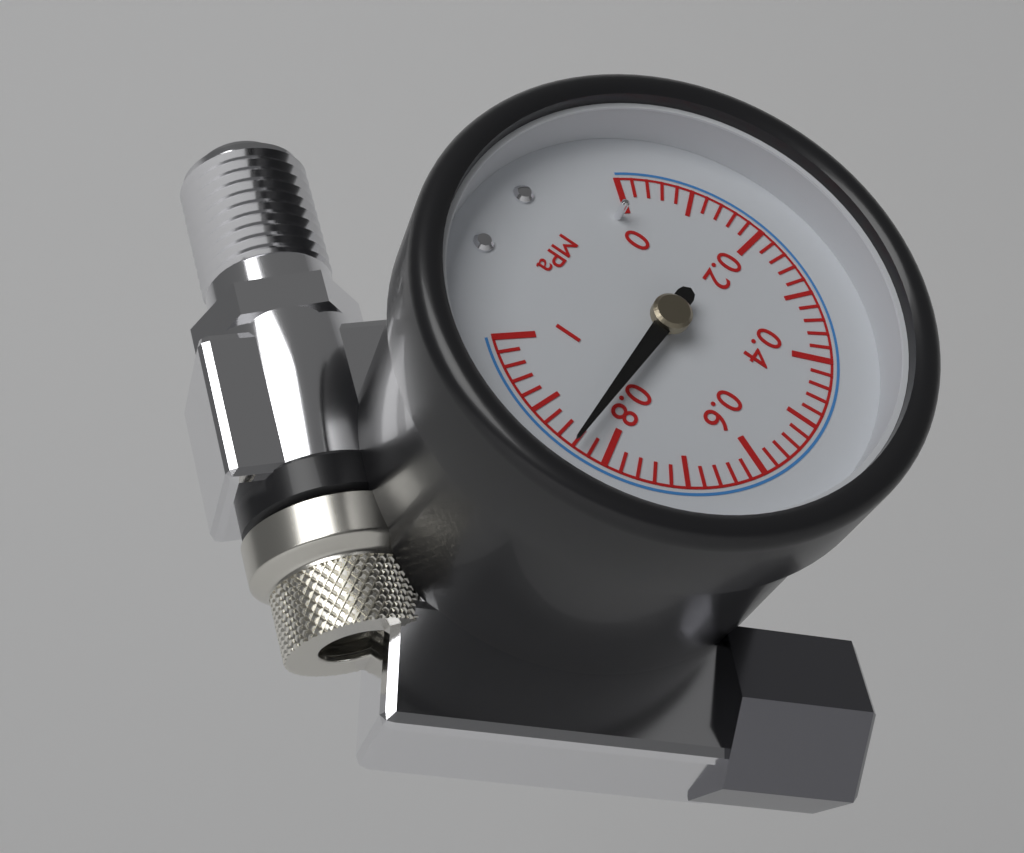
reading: 0.84 MPa
